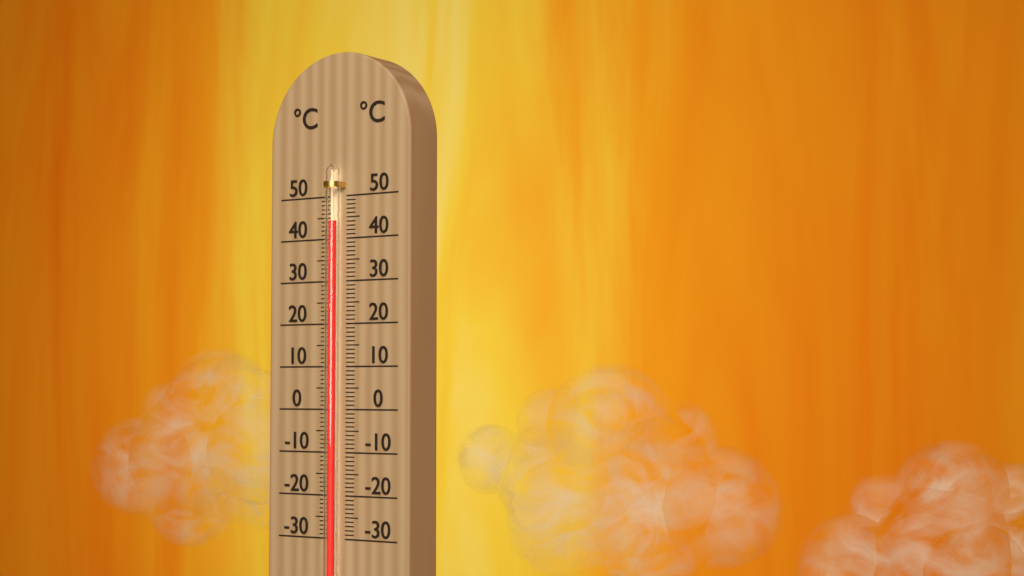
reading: 44 °C
